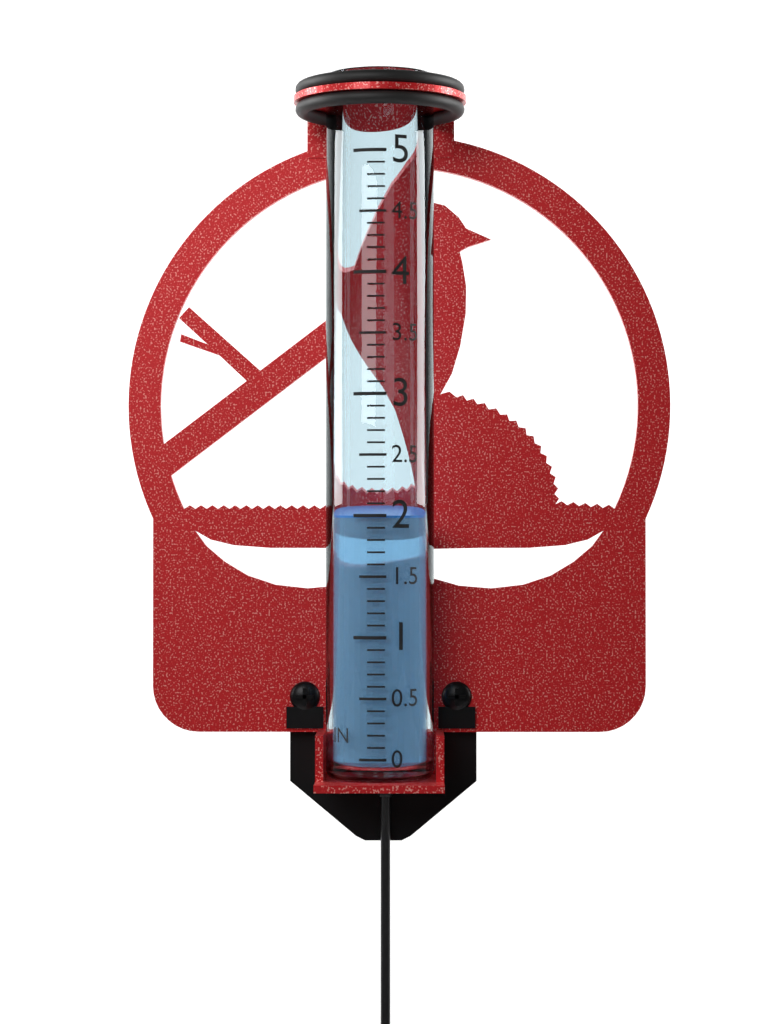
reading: 2.0 in
